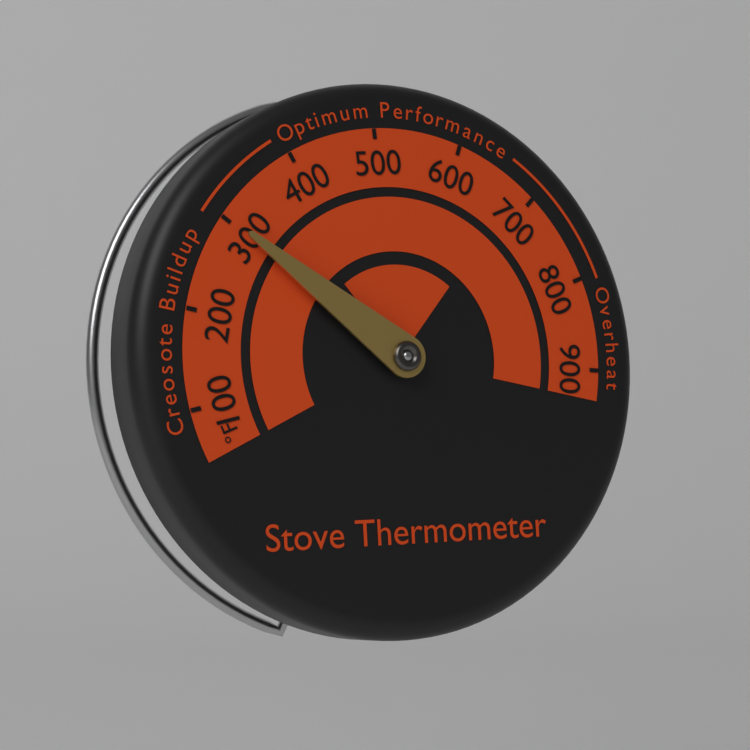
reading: 300 °F
